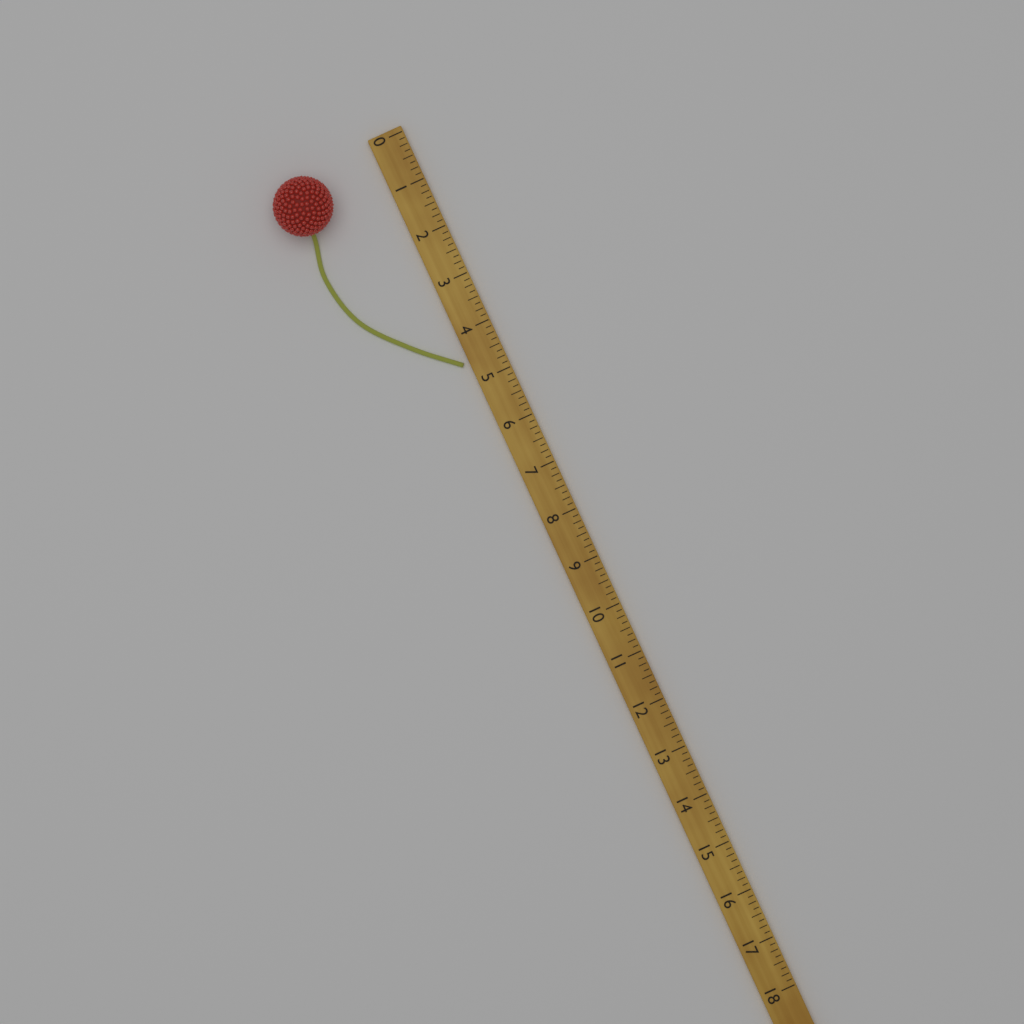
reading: 4.625 (no unit)
